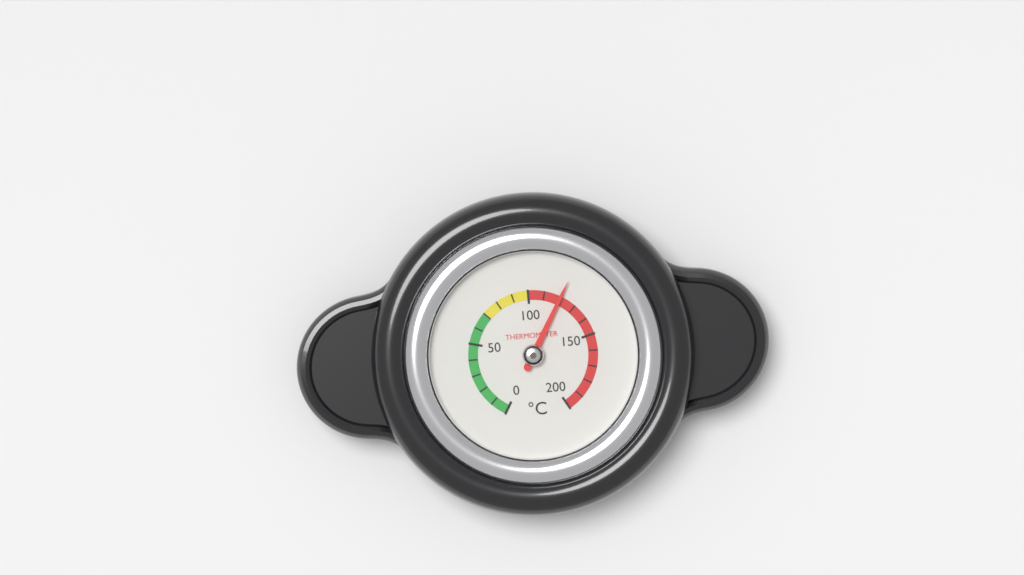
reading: 120 °C
